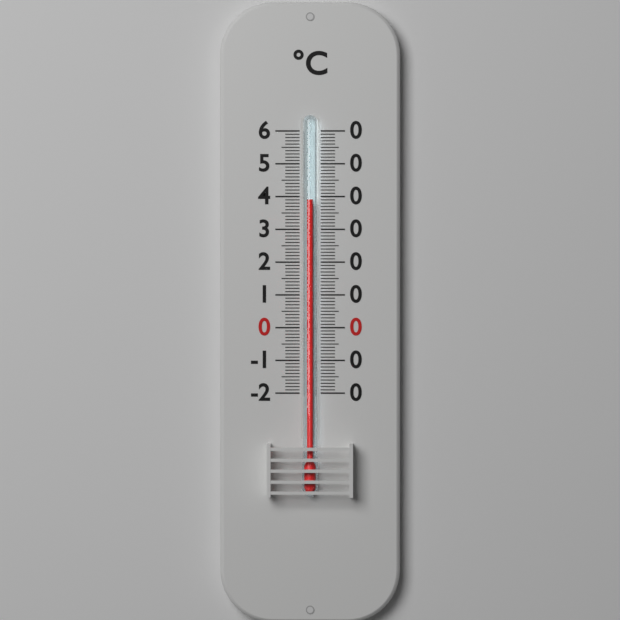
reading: 39 °C
